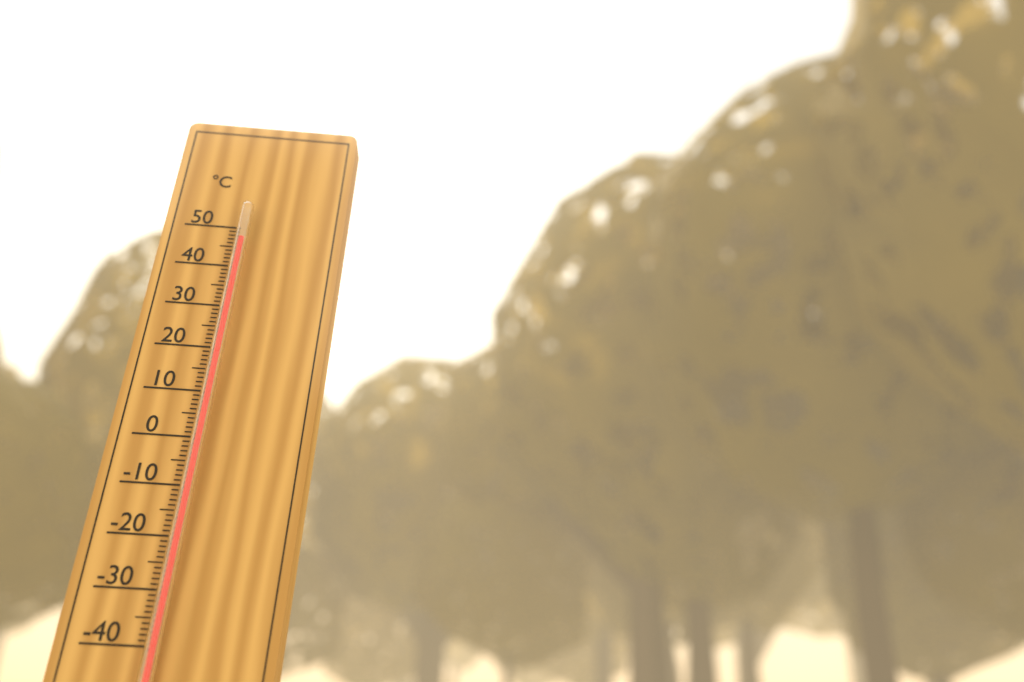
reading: 46 °C
